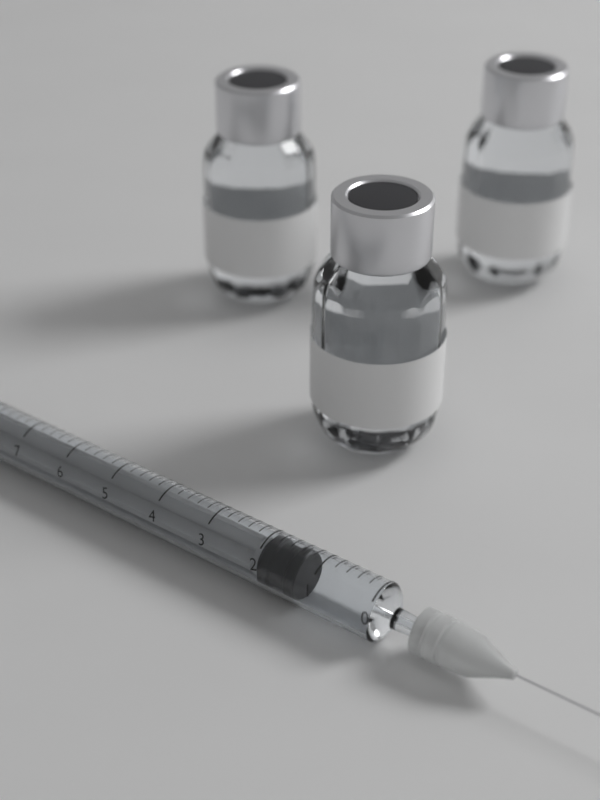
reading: 1.3 ml
